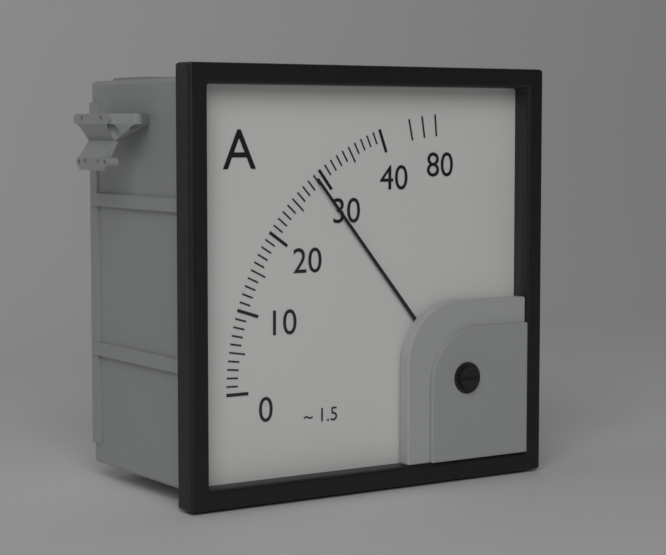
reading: 29 A
